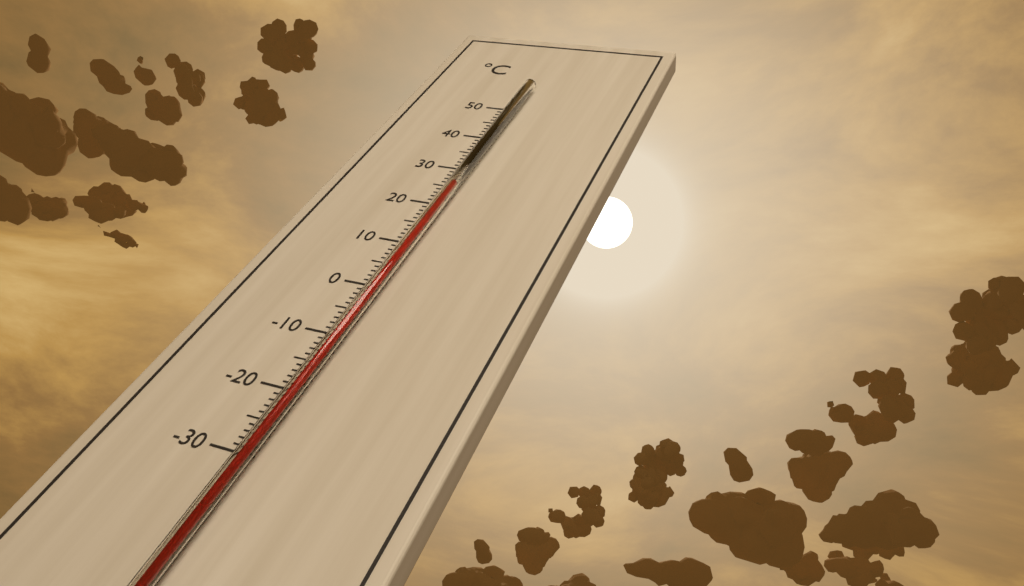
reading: 24 °C
